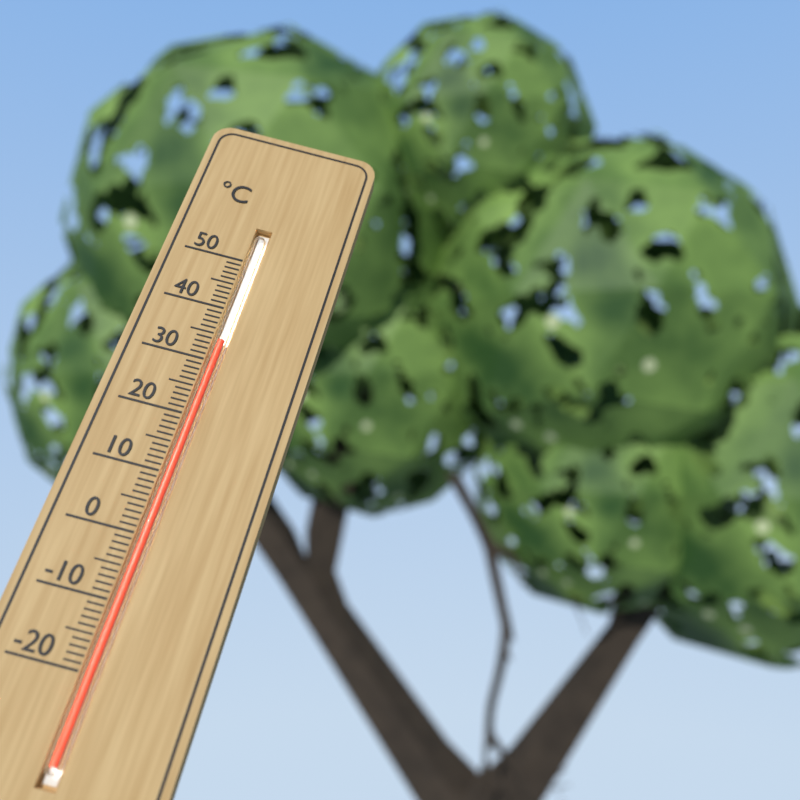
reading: 34 °C
